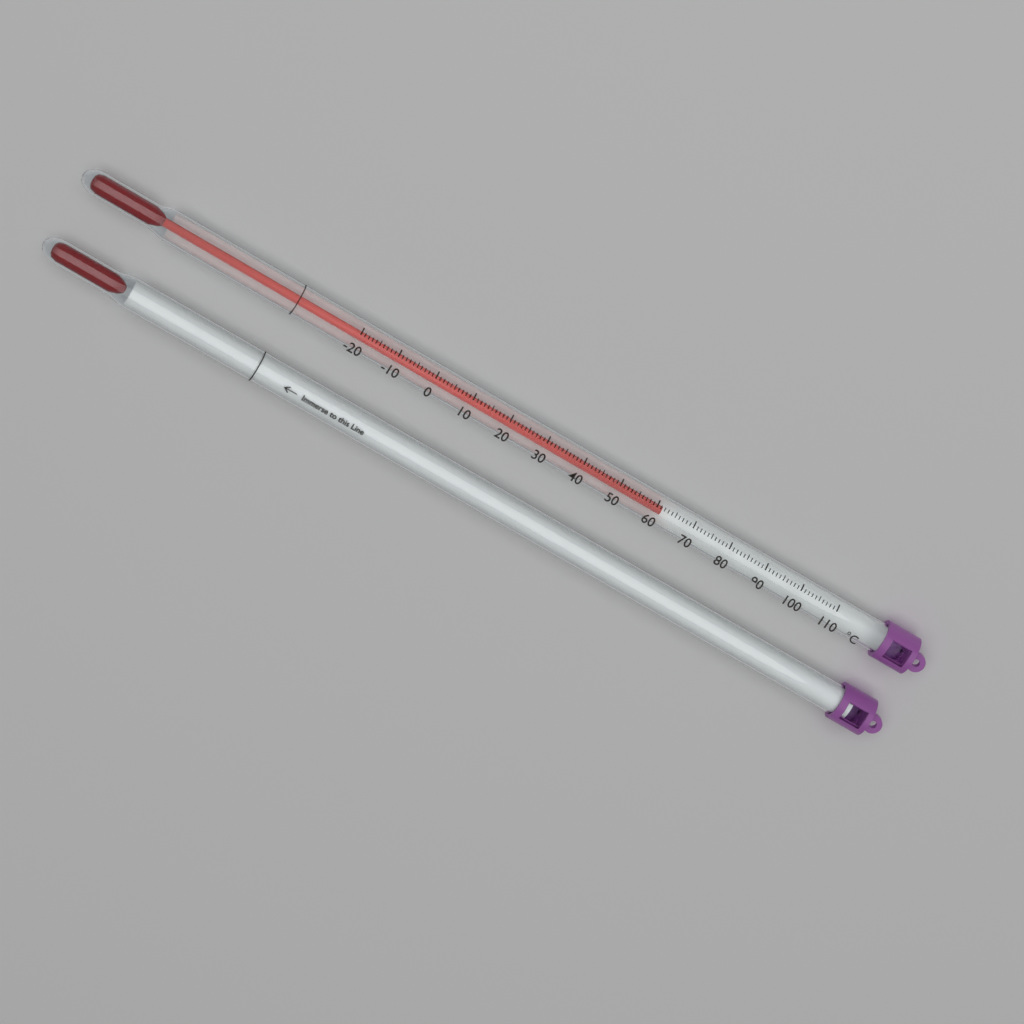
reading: 62 °C
